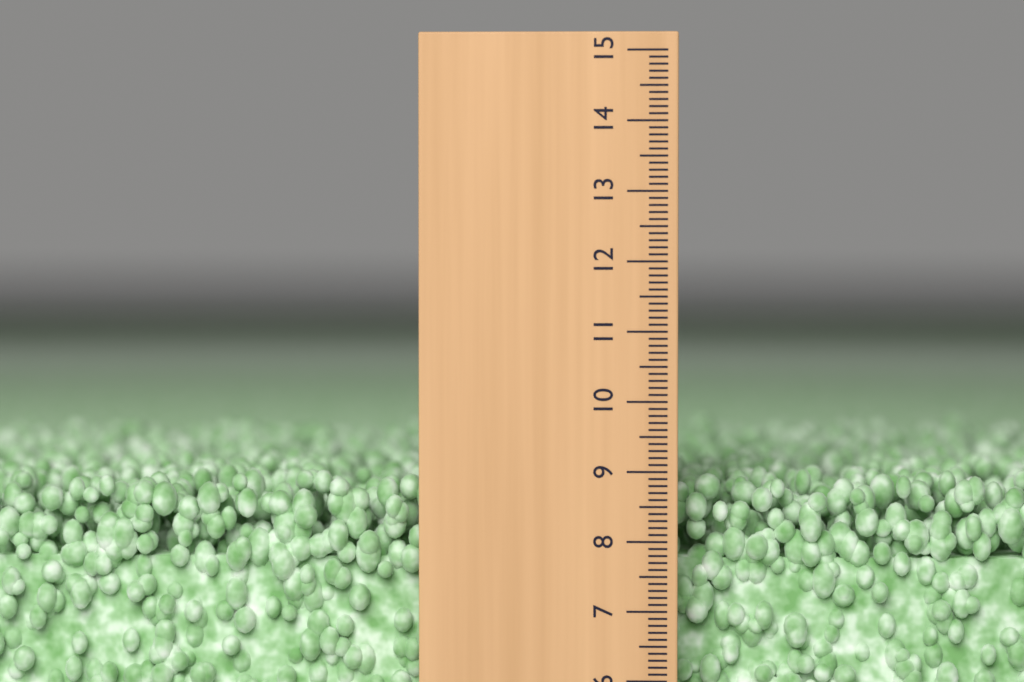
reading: 8.9 (no unit)
